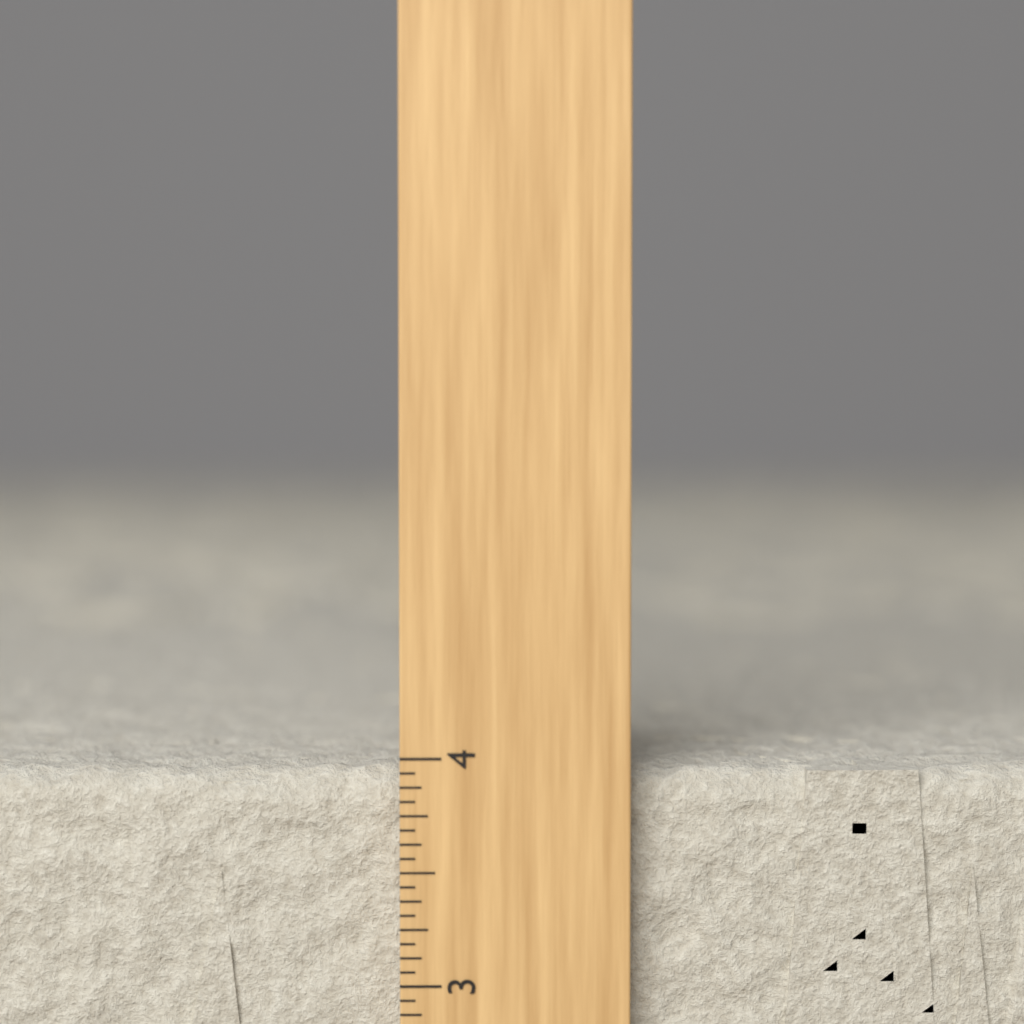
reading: 3.9375 inch
